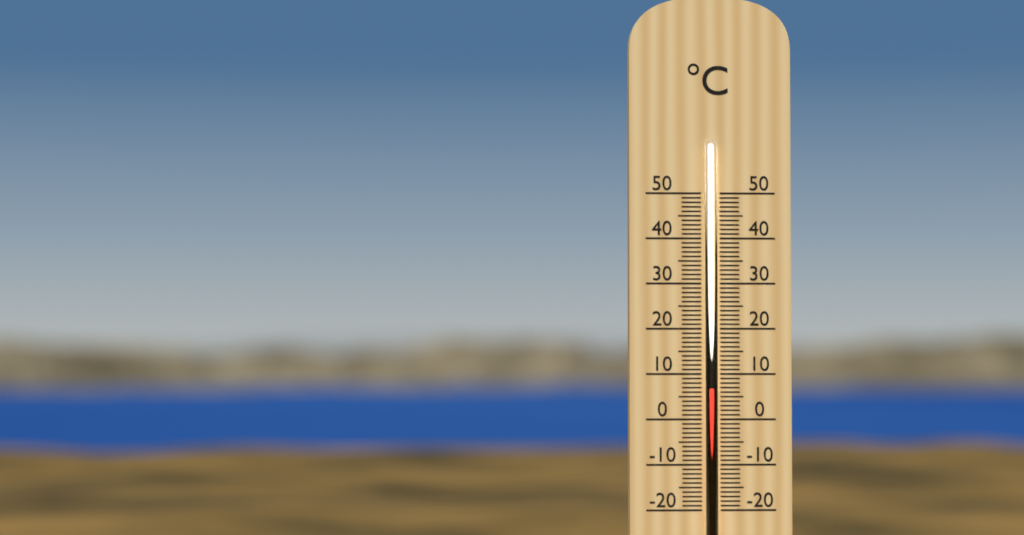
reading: 7 °C
